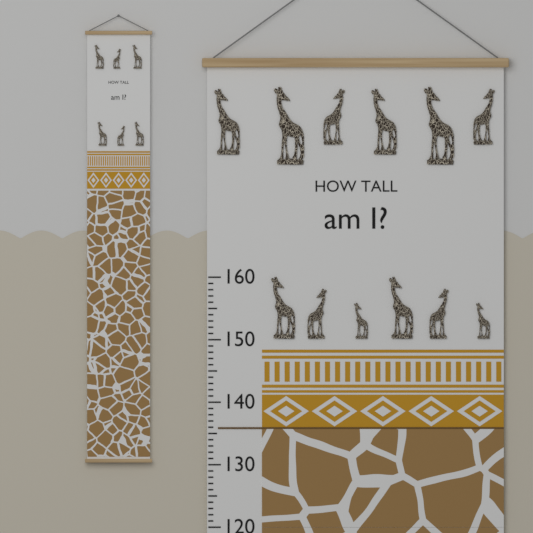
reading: 136 (no unit)
